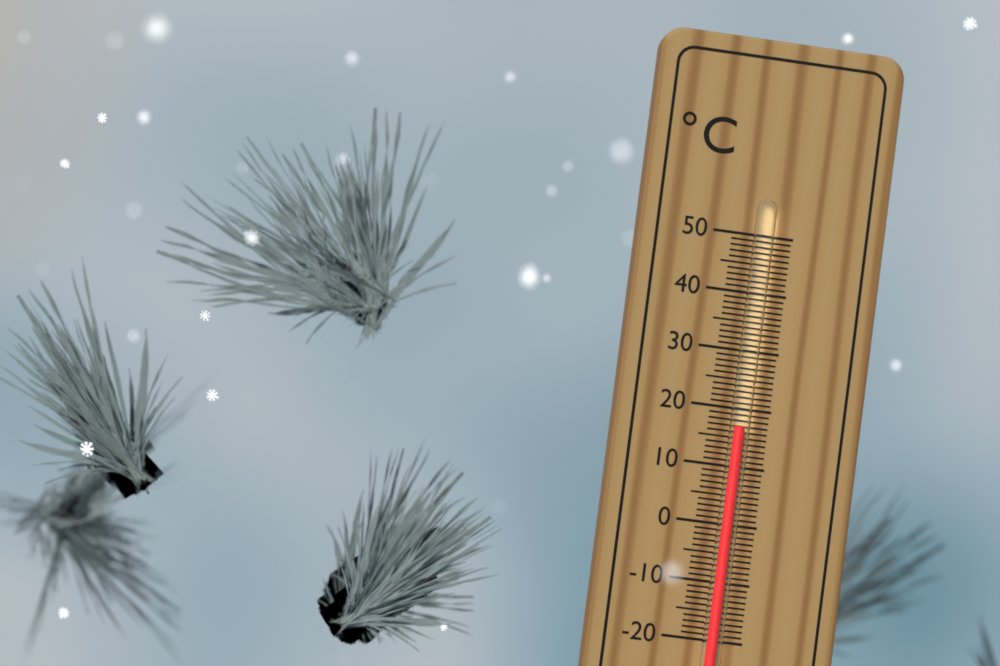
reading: 17 °C
